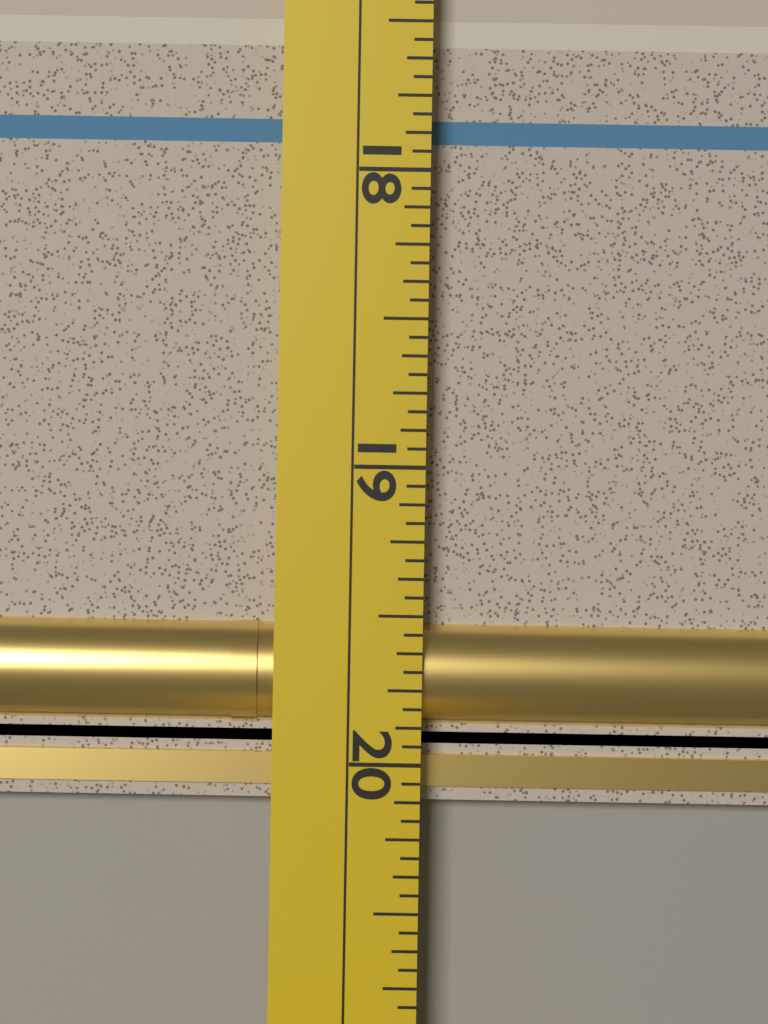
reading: 20.1250 (no unit)
